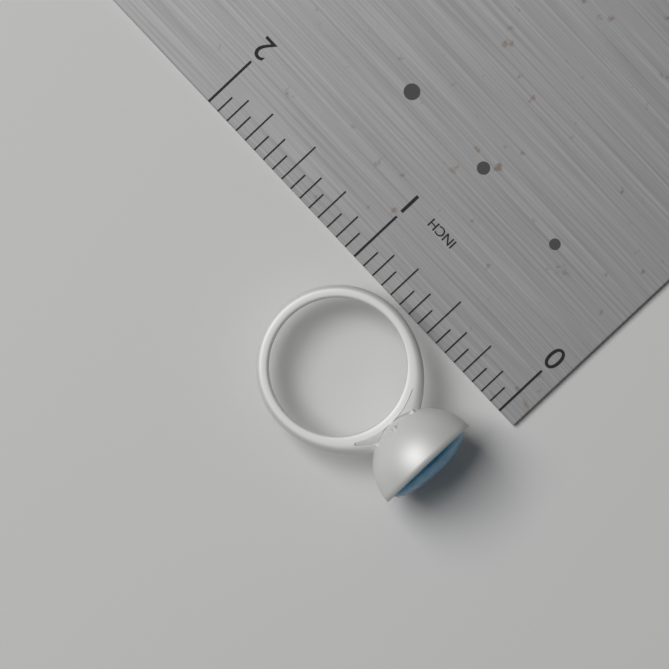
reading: 1.0625 in
